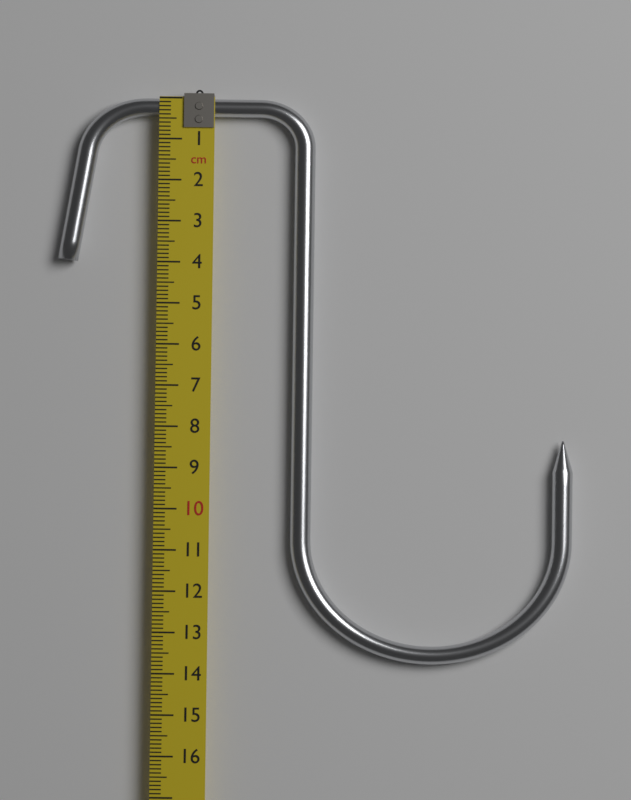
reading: 13.7 cm
